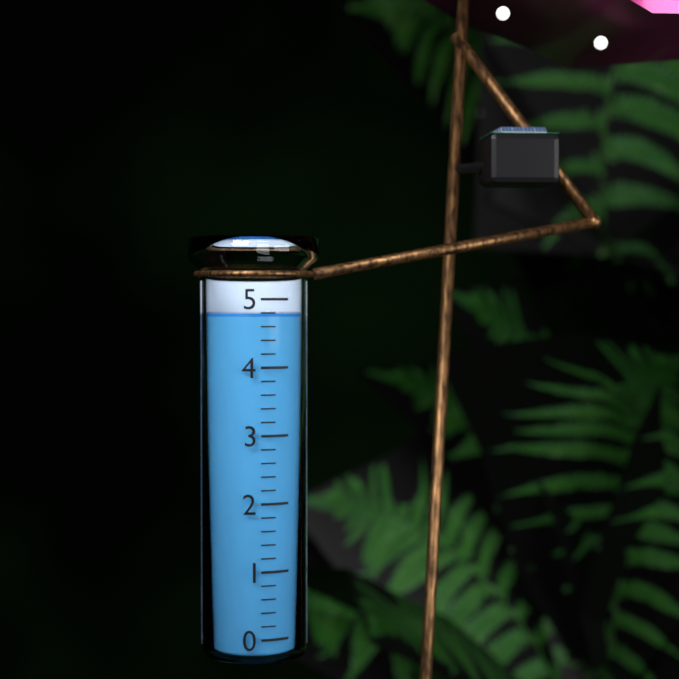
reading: 4.8 (no unit)
